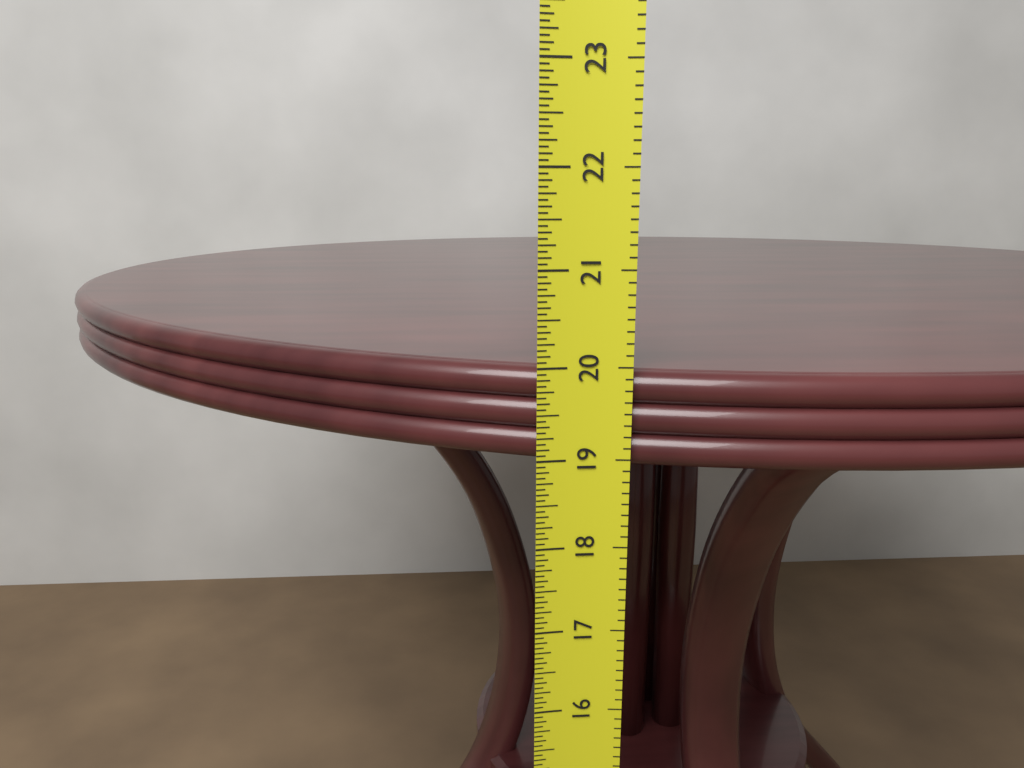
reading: 19.9375 in
